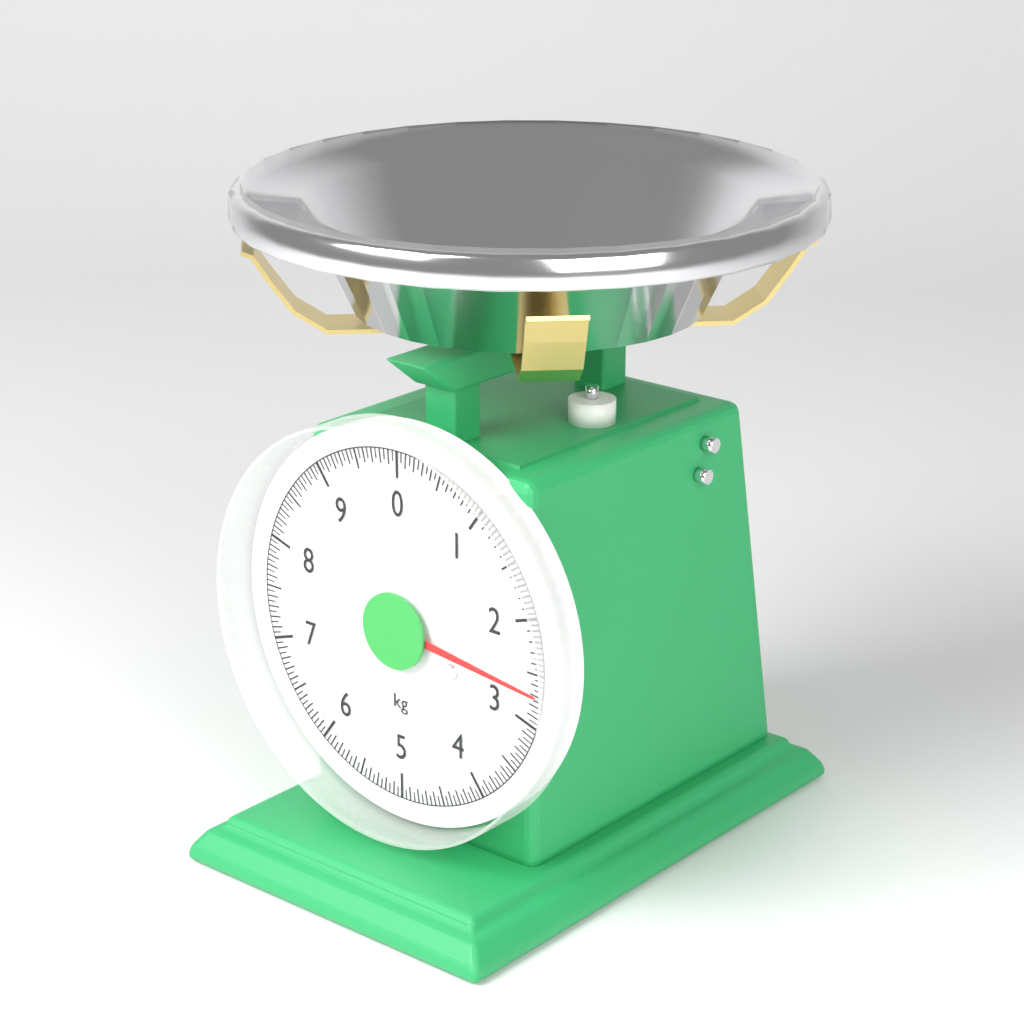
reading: 2.70 kg
